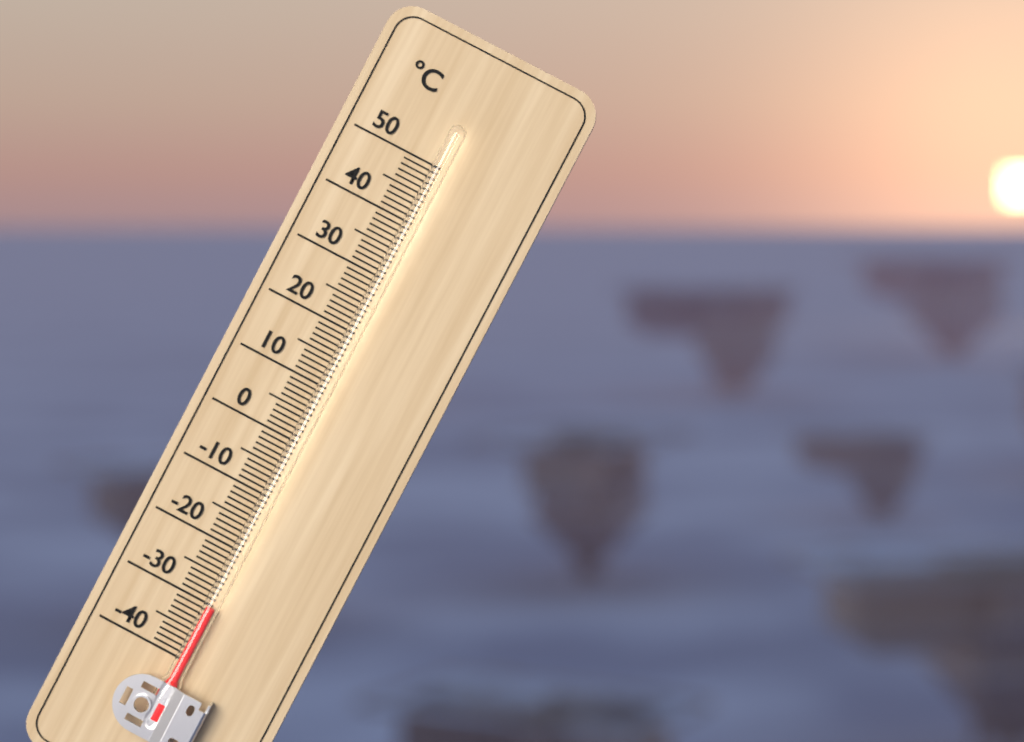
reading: -30 °C
